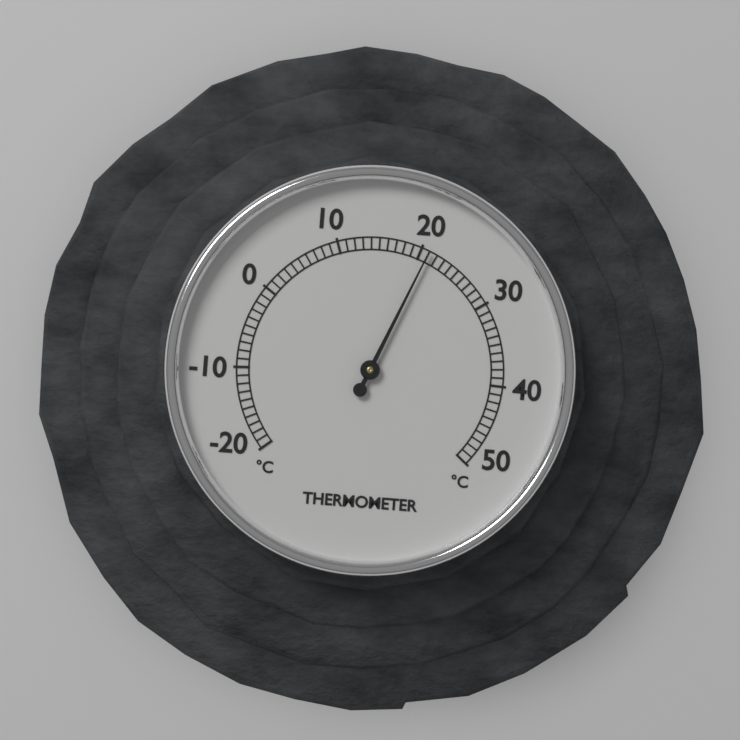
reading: 21 °C
